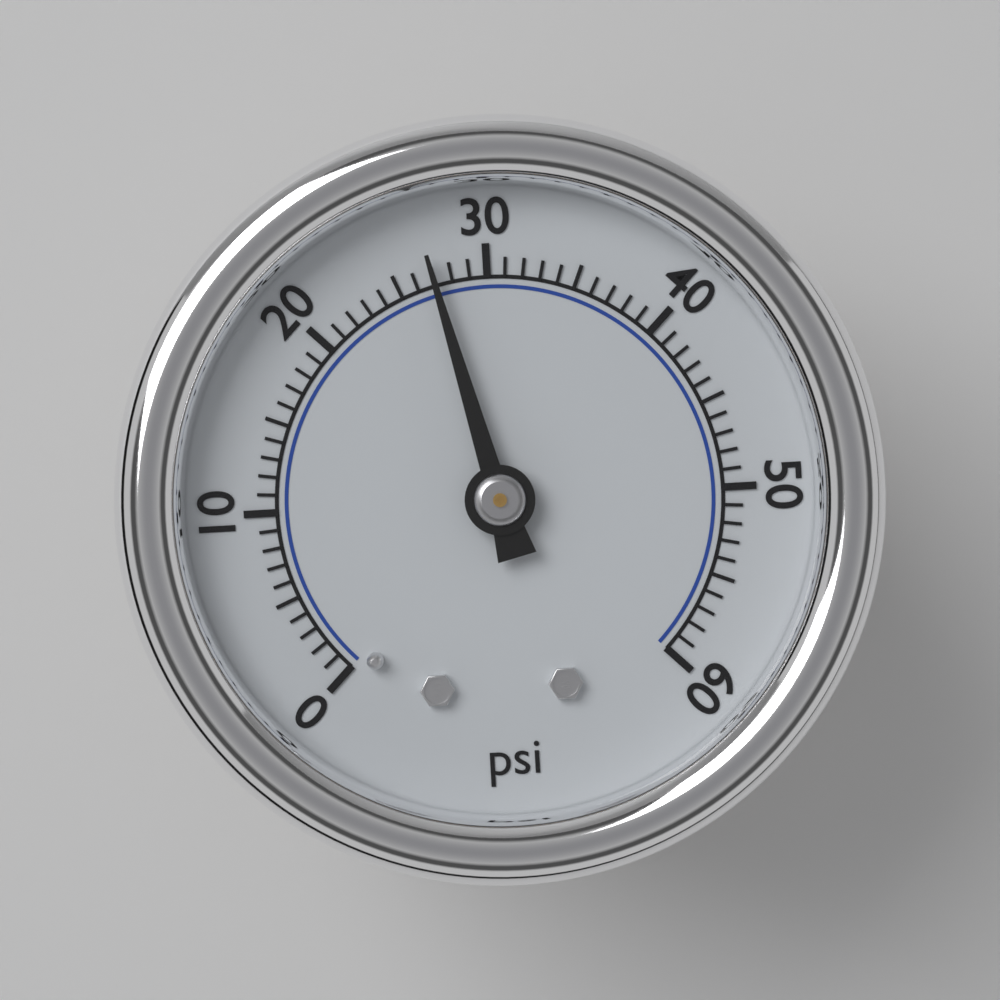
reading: 27 psi
